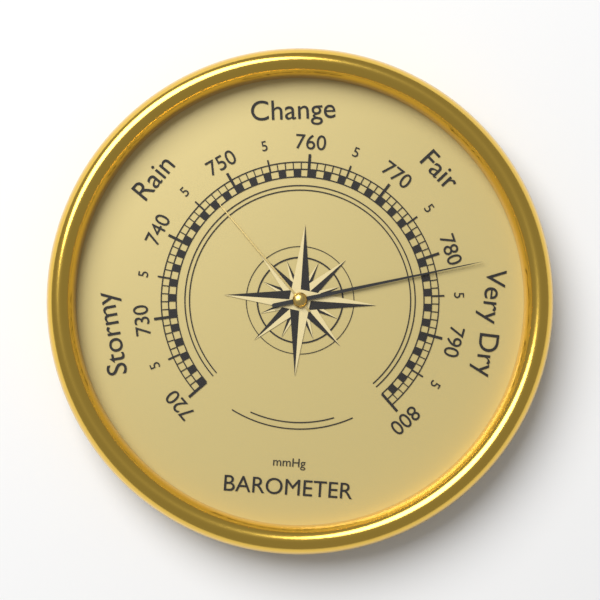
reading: 782 mmHg
